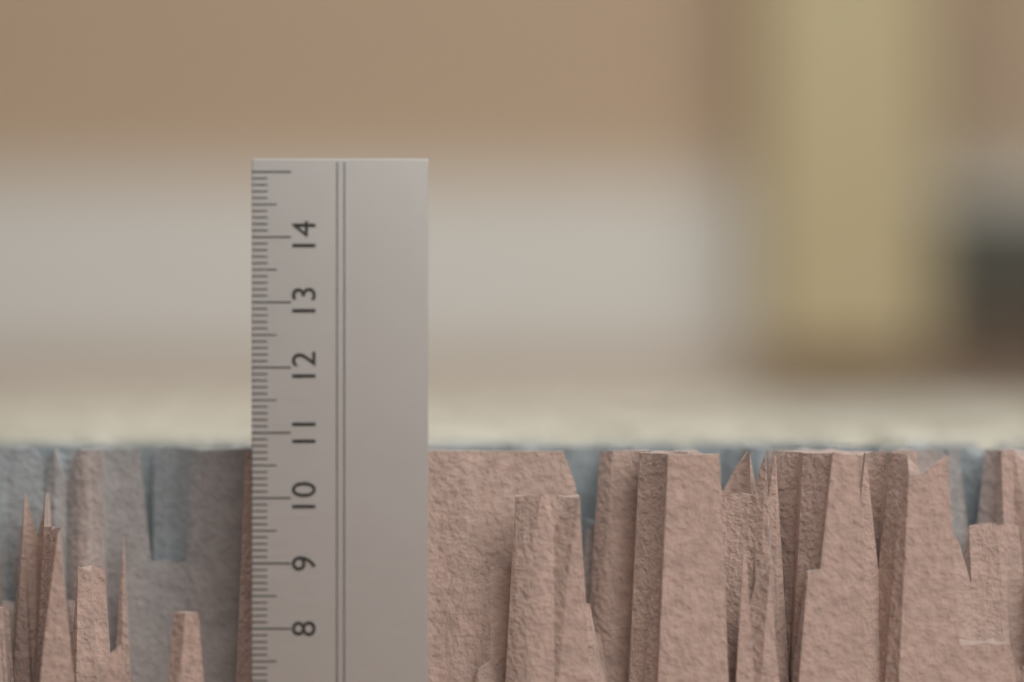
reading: 10.7 cm
